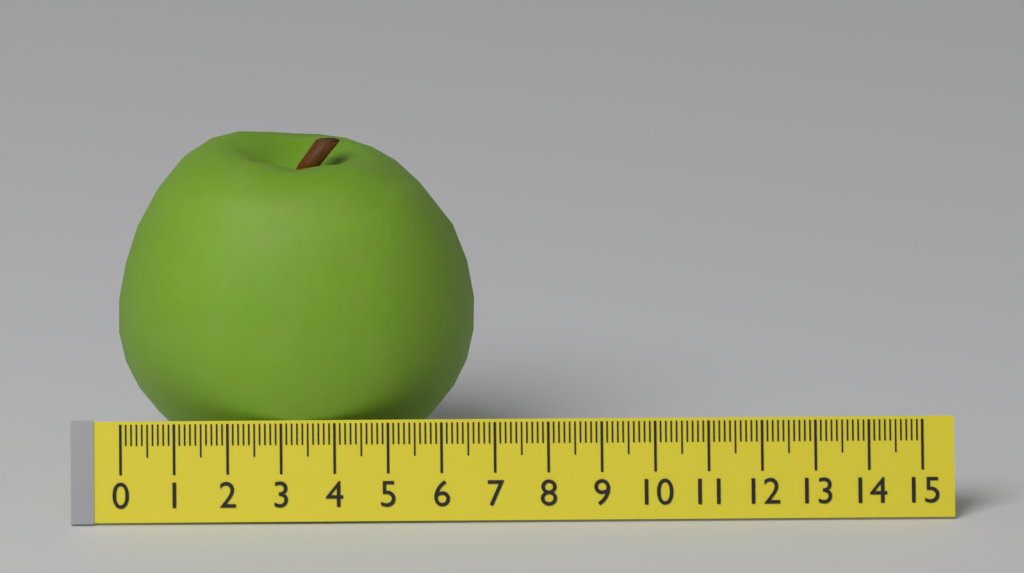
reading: 6.7 (no unit)
